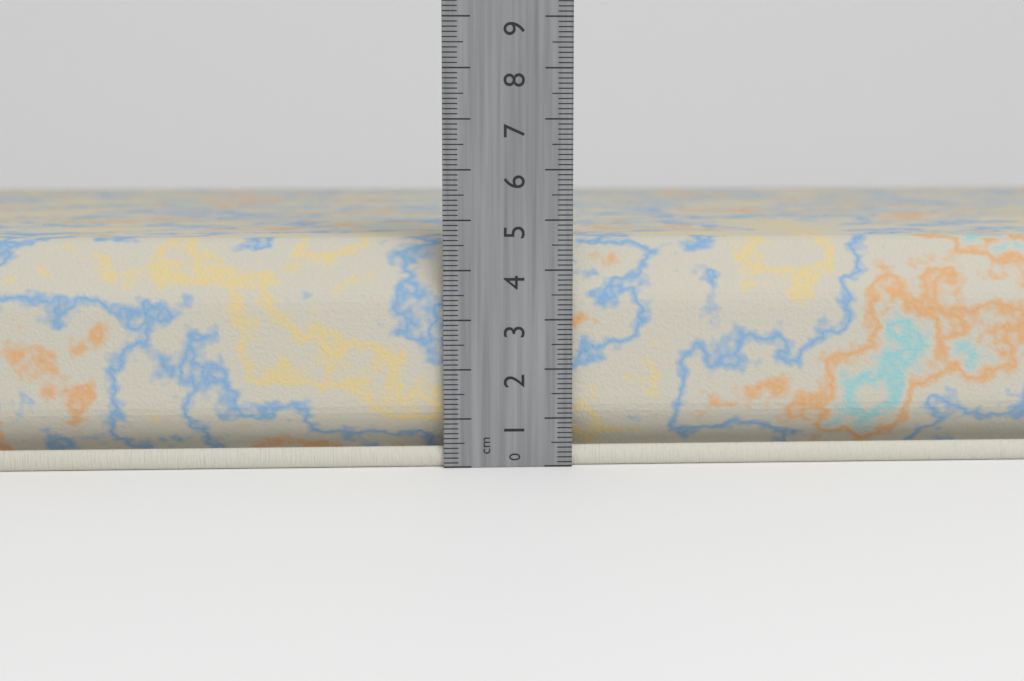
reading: 4.6 cm
